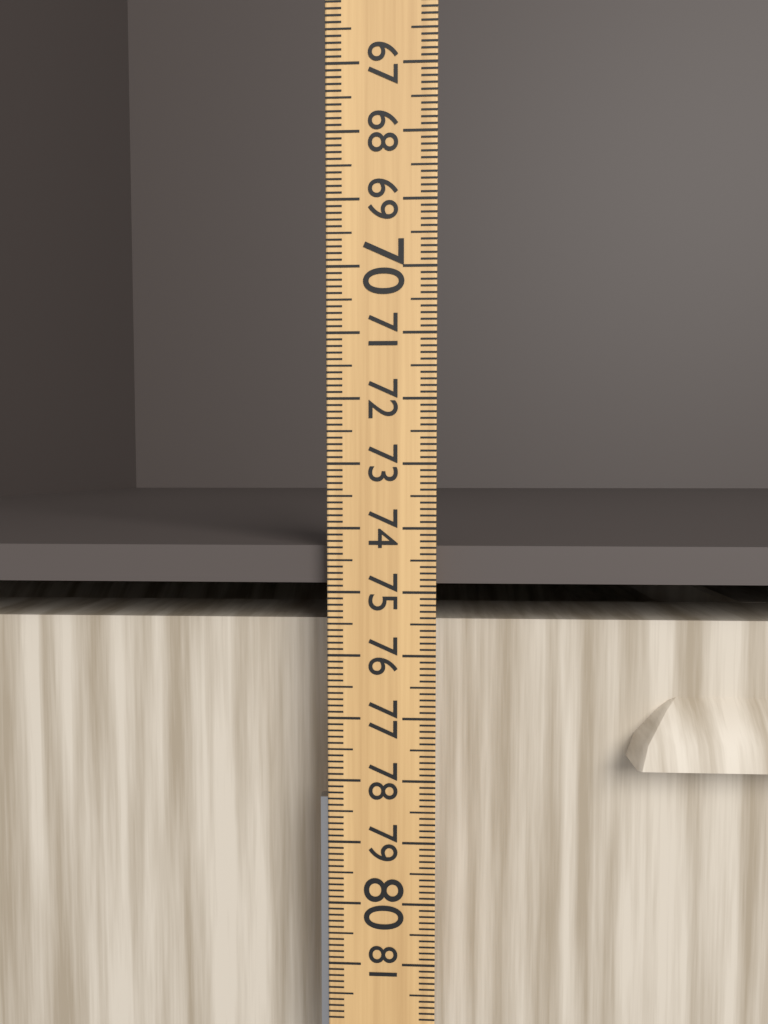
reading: 74.9 (no unit)
